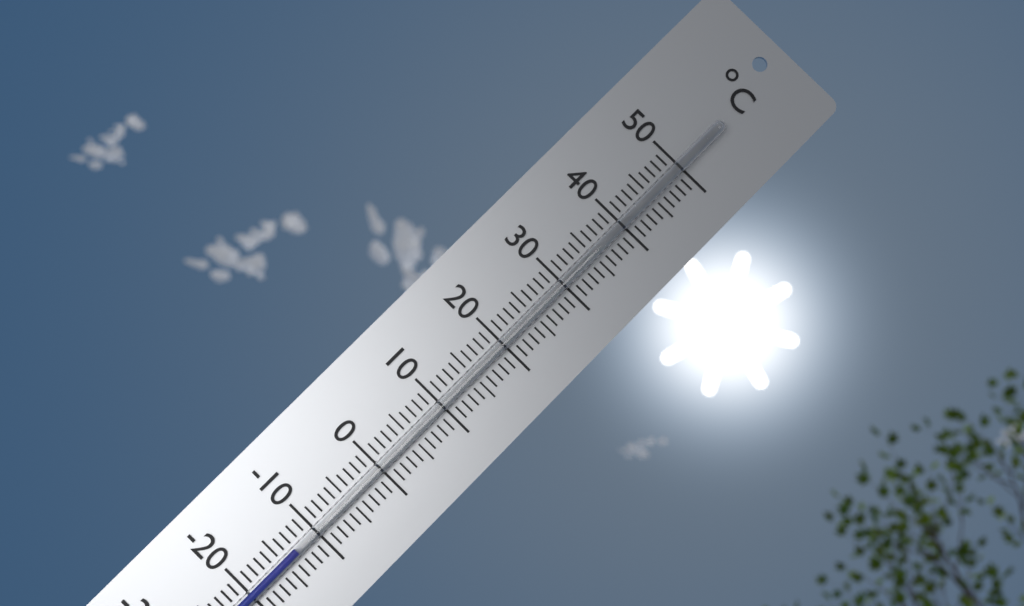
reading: -13 °C
